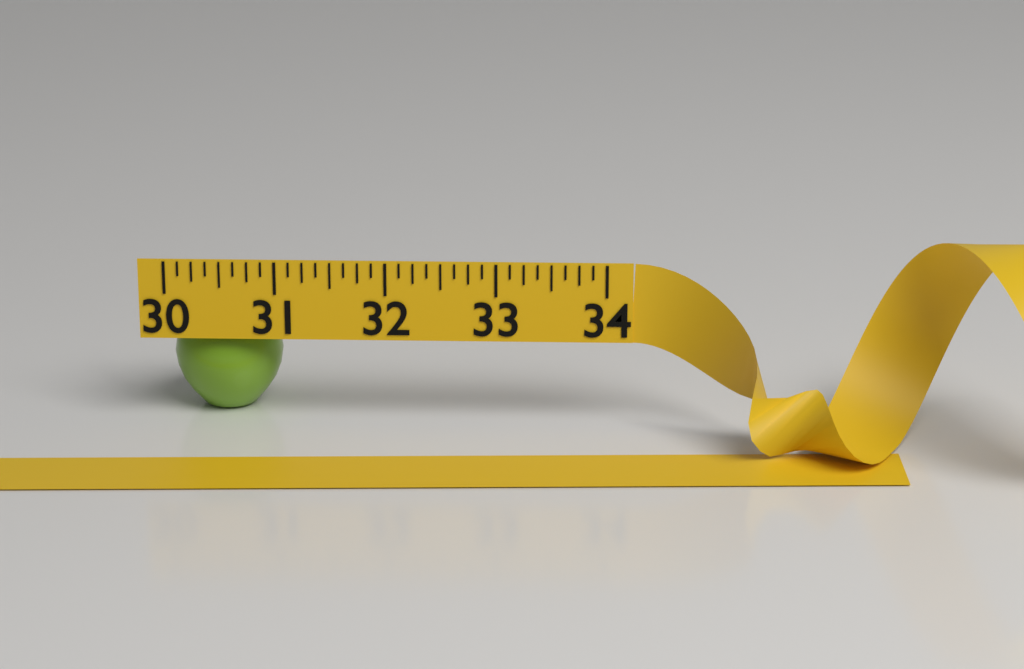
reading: 31.000 (no unit)
